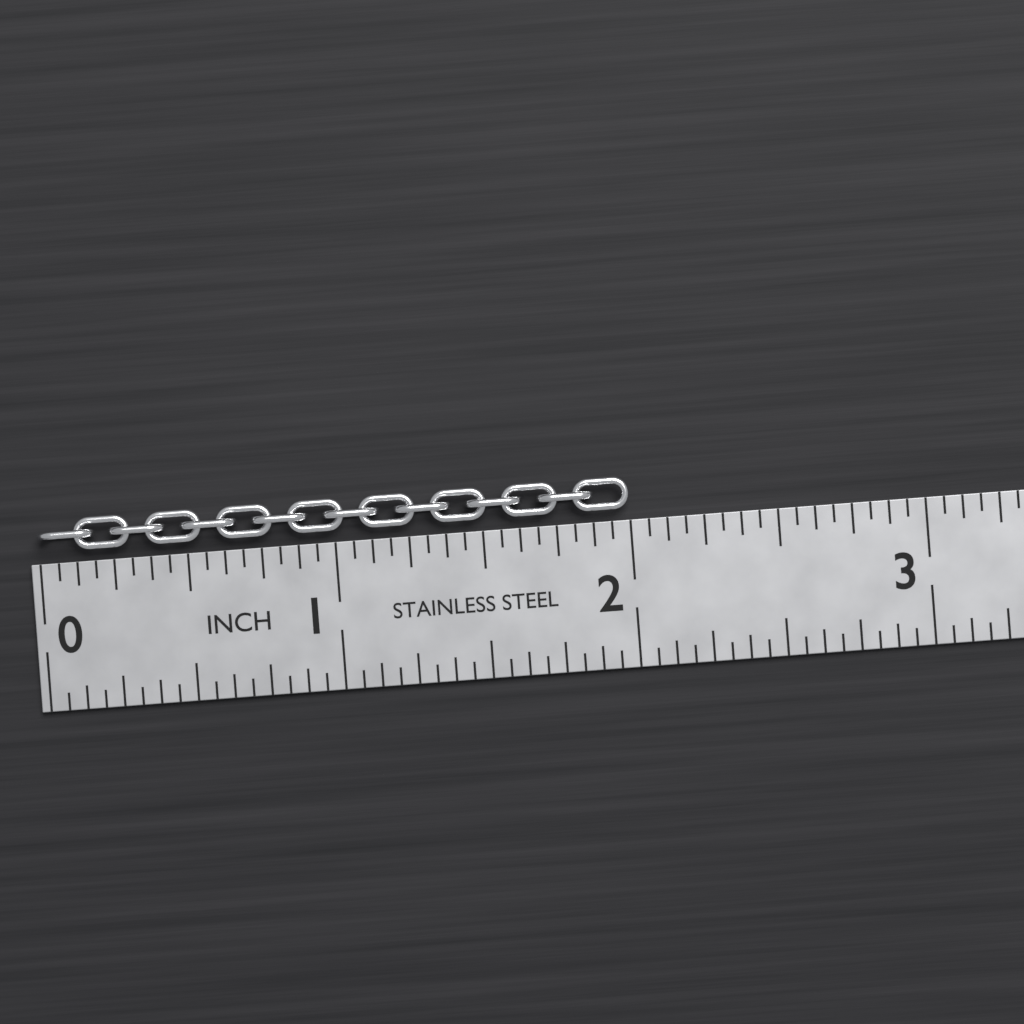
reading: 2.0000 in
